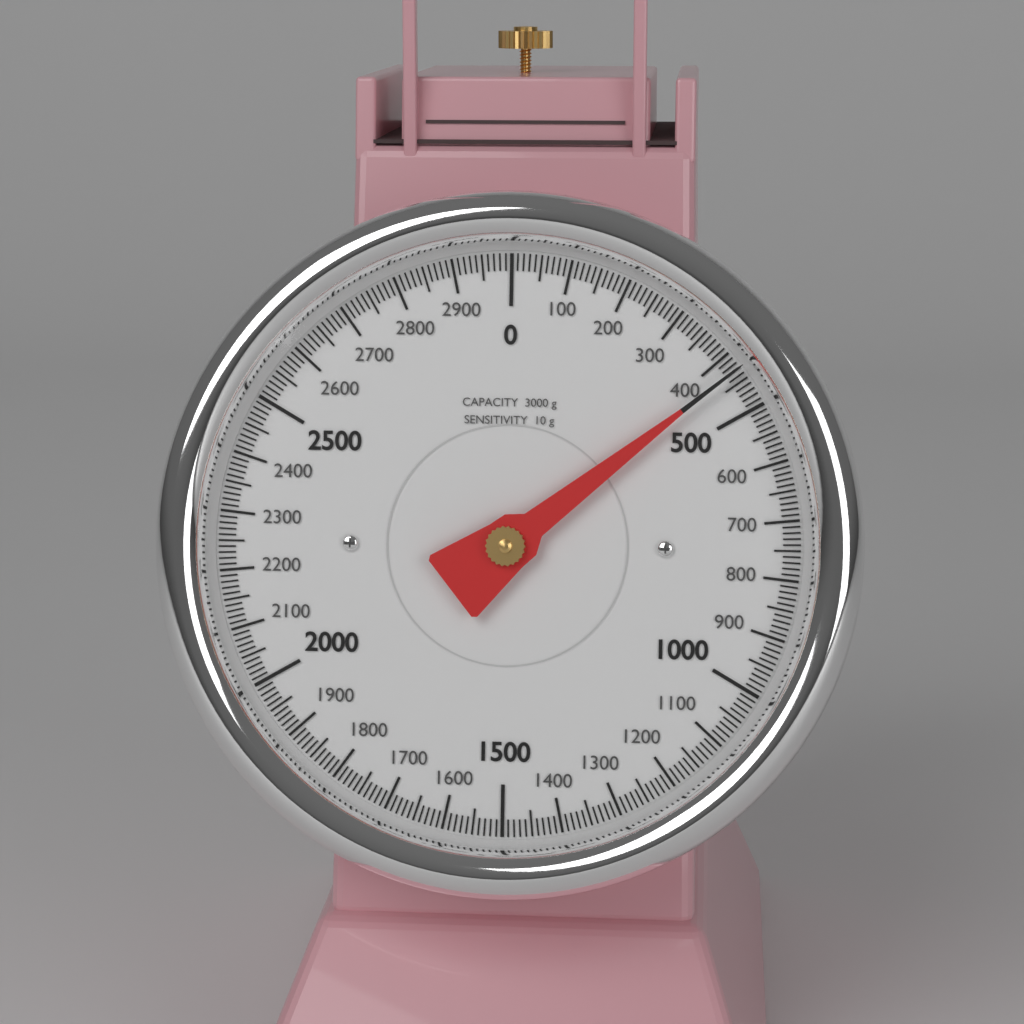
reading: 430 g
